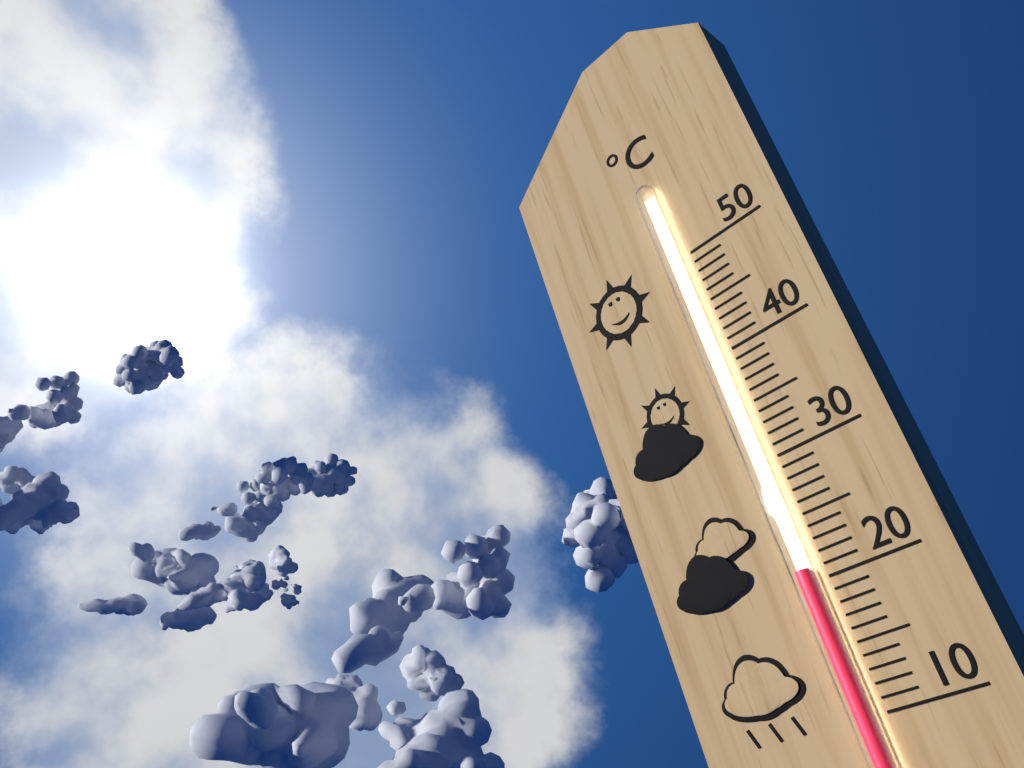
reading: 21 °C
